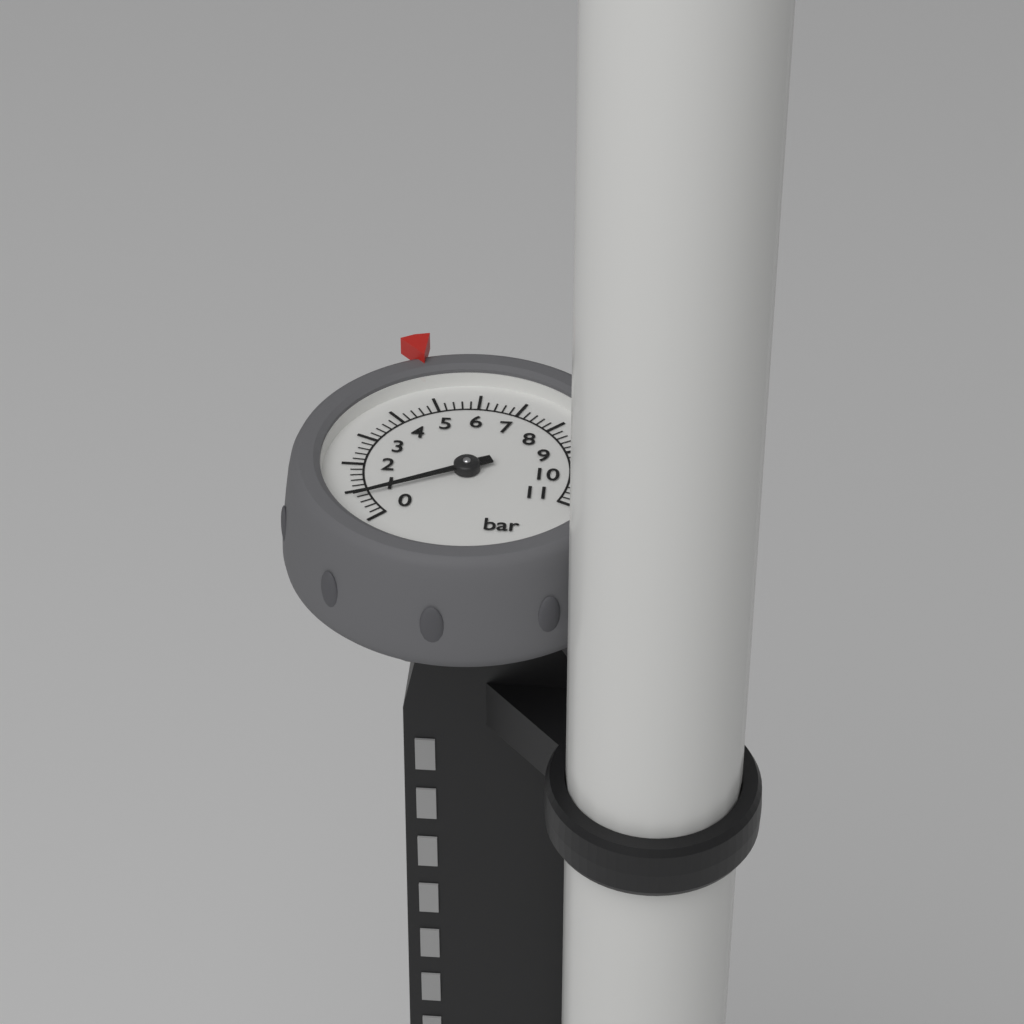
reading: 0.8 bar
